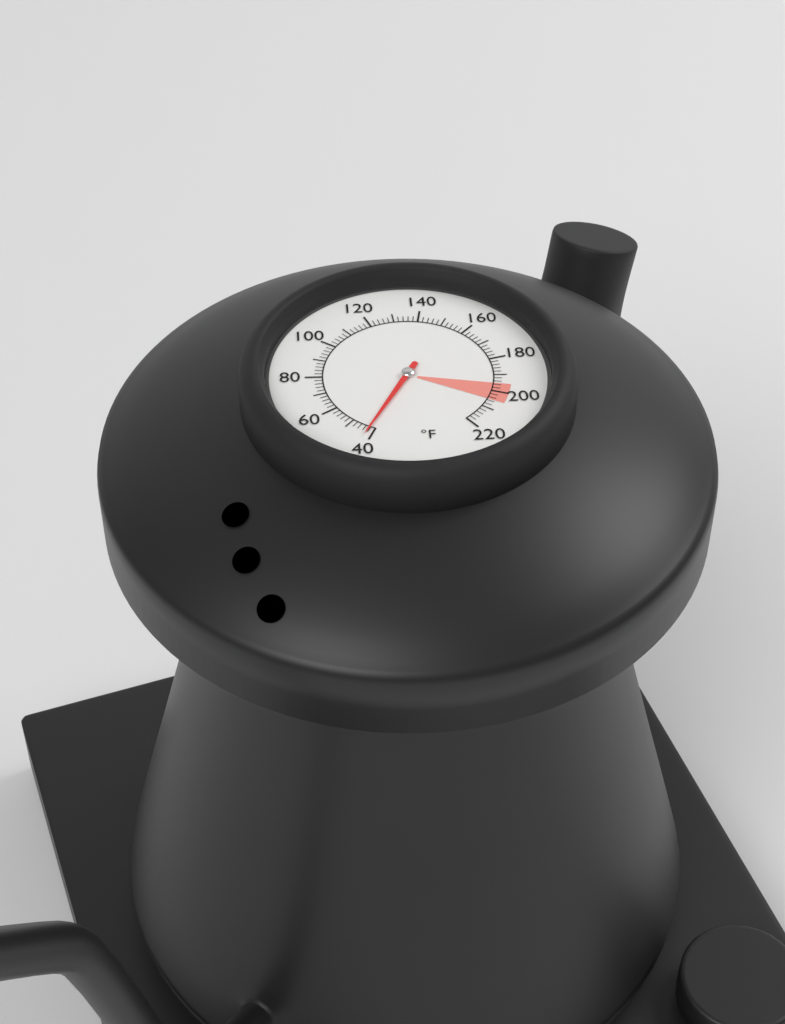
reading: 42 °F
